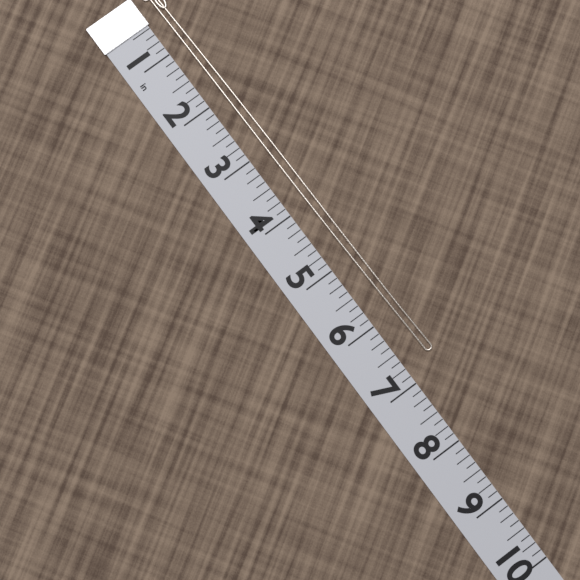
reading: 6.750 in
